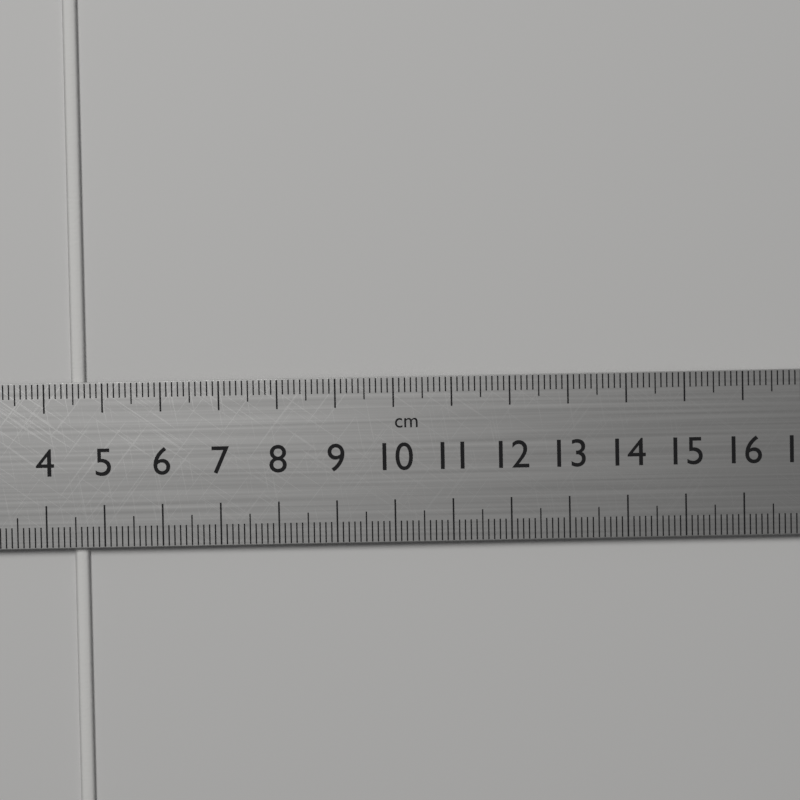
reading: 4.7 cm
